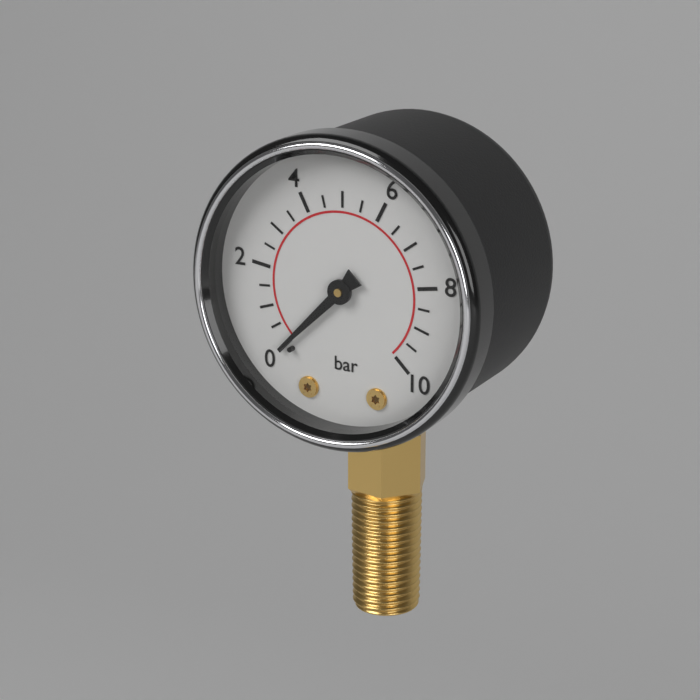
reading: 0.0 bar
